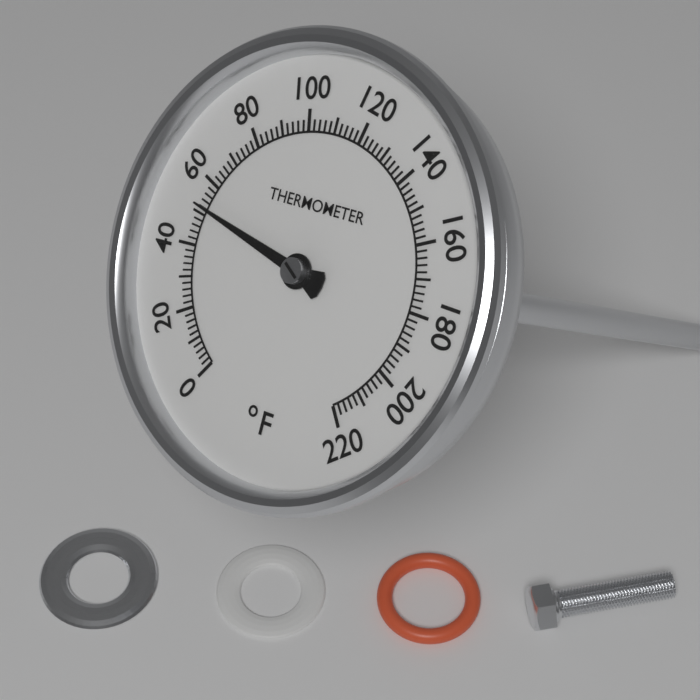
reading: 52 °F
